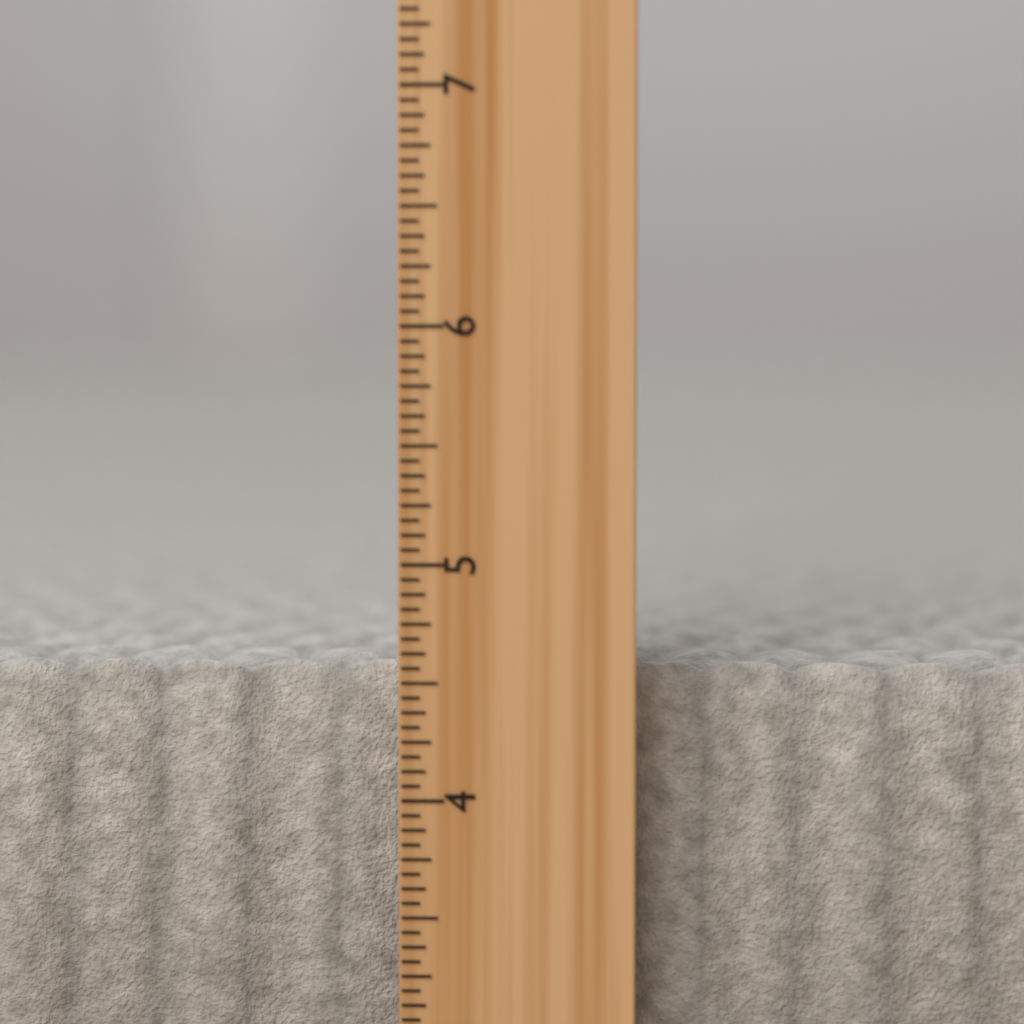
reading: 4.5625 inch
